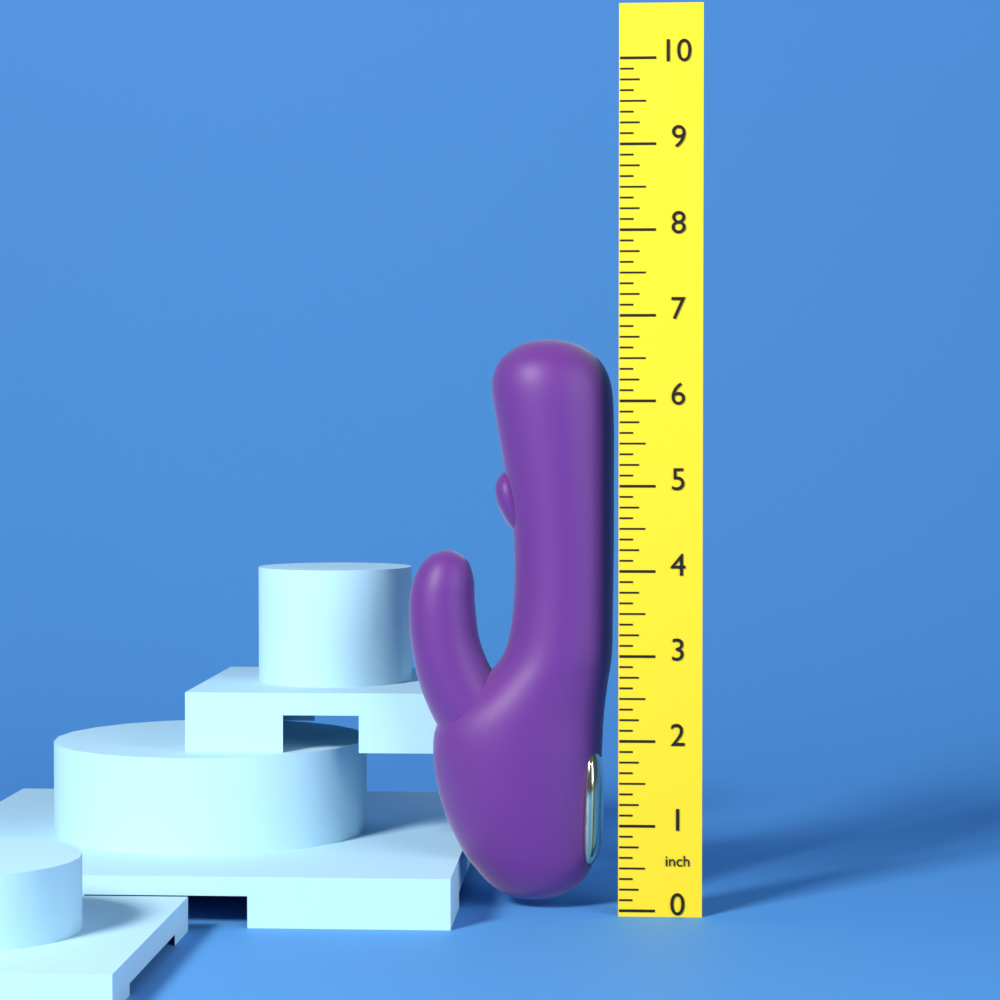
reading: 6.750 inch
